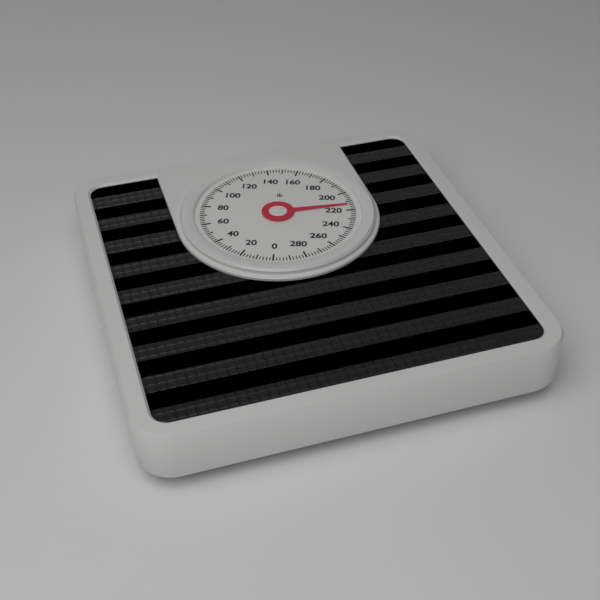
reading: 214 lb
